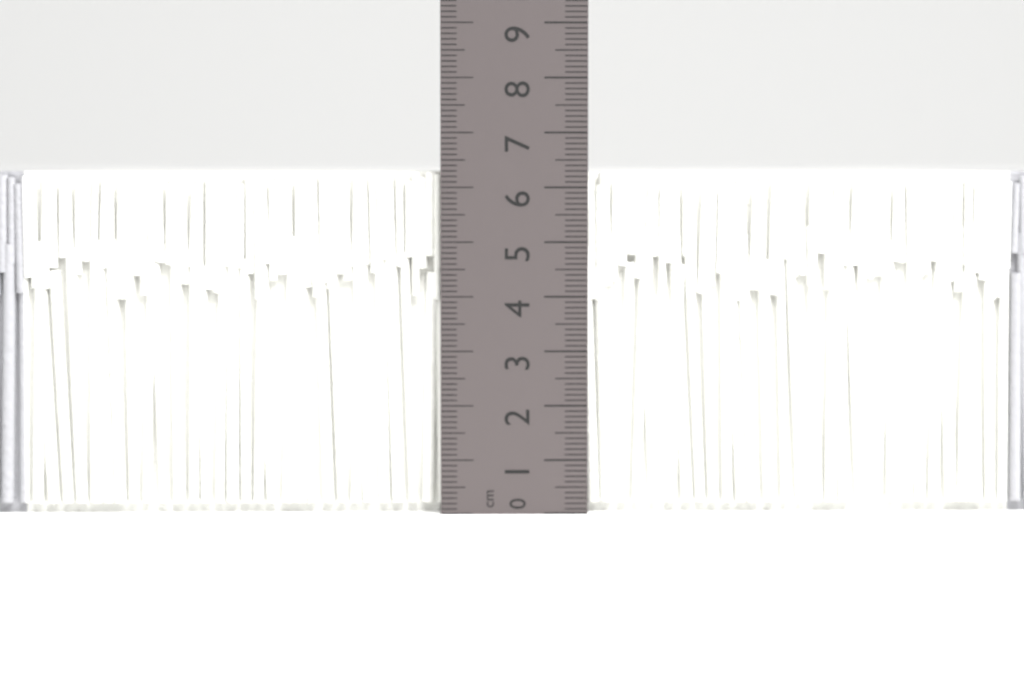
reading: 6.3 cm
